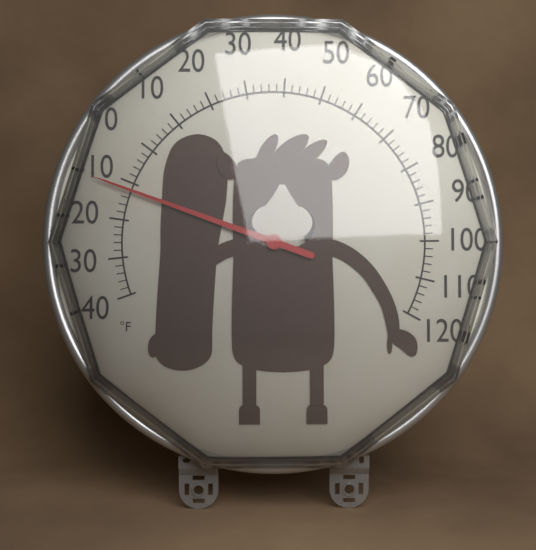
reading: -12 °F
